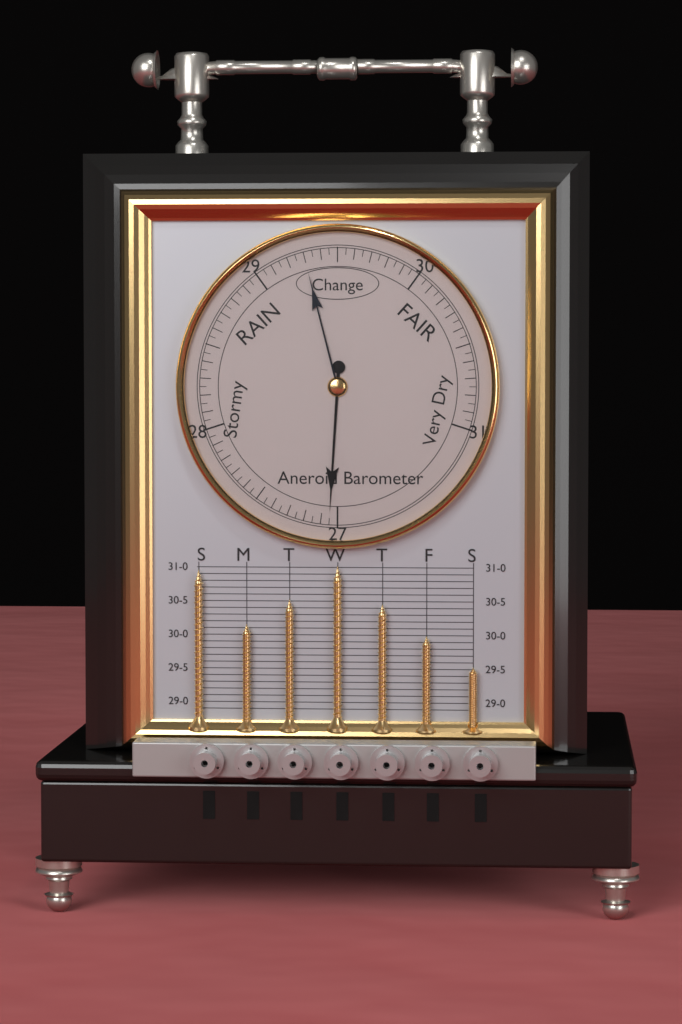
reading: 27.05 (no unit)
